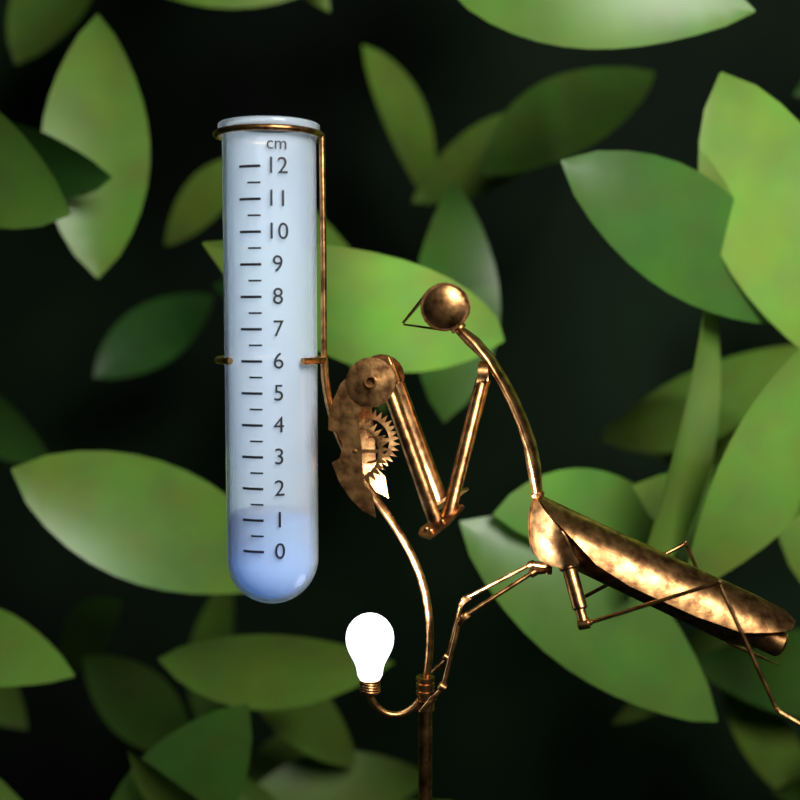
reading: 1.0 cm
